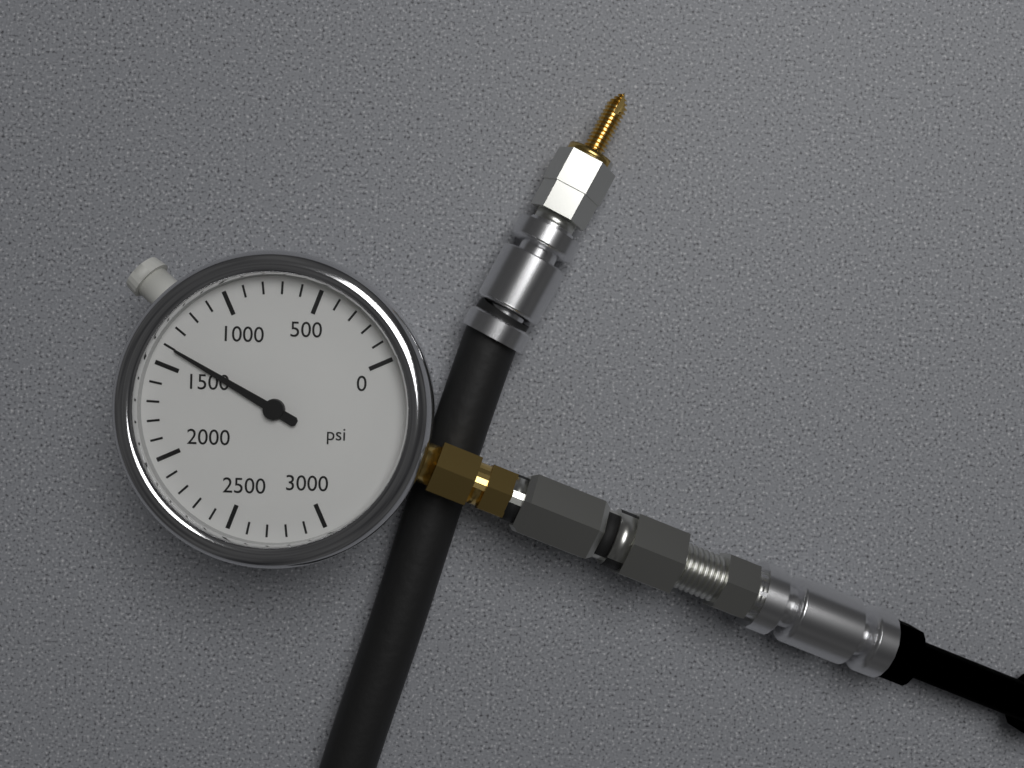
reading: 1400 psi
